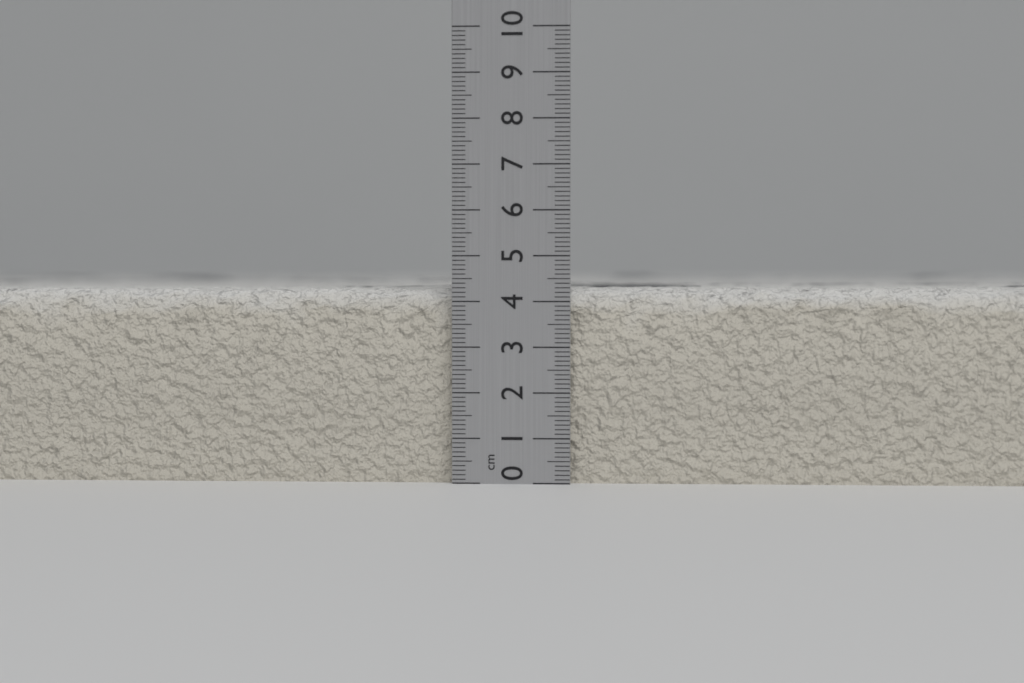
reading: 4.3 cm
